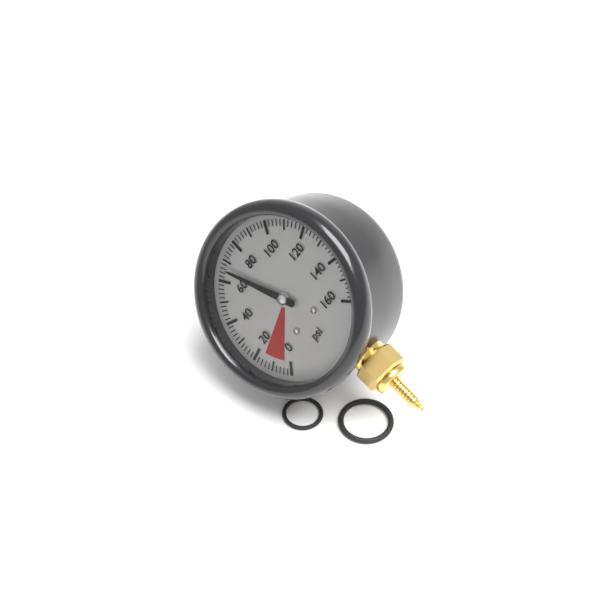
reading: 66 psi
